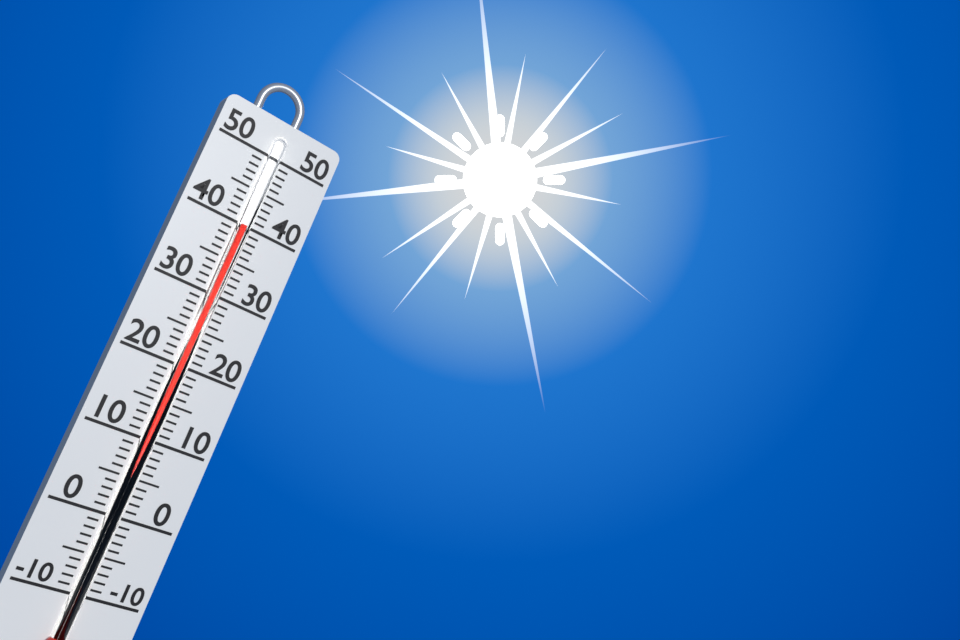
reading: 40 (no unit)
